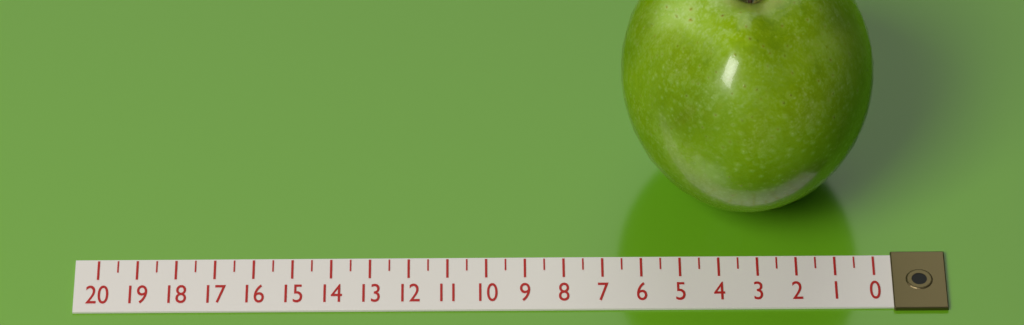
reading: 6.5 (no unit)
